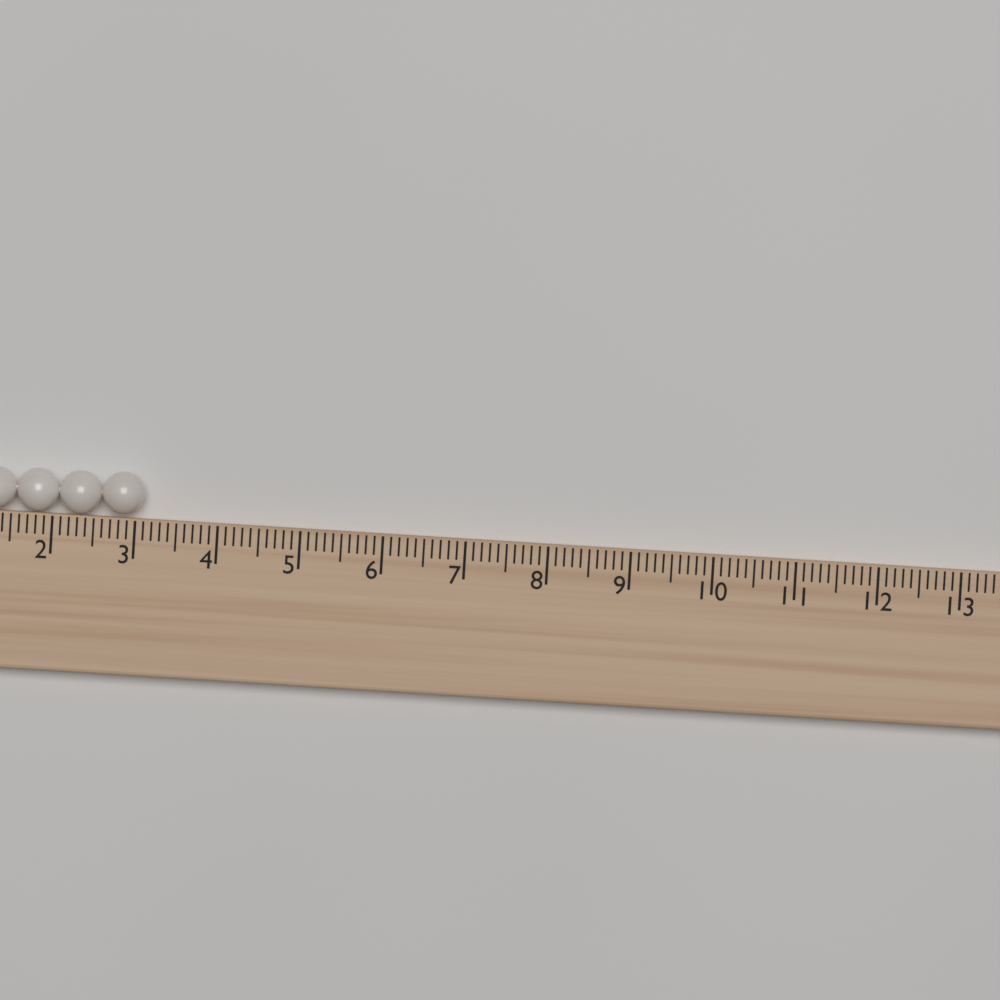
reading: 3.1 (no unit)
